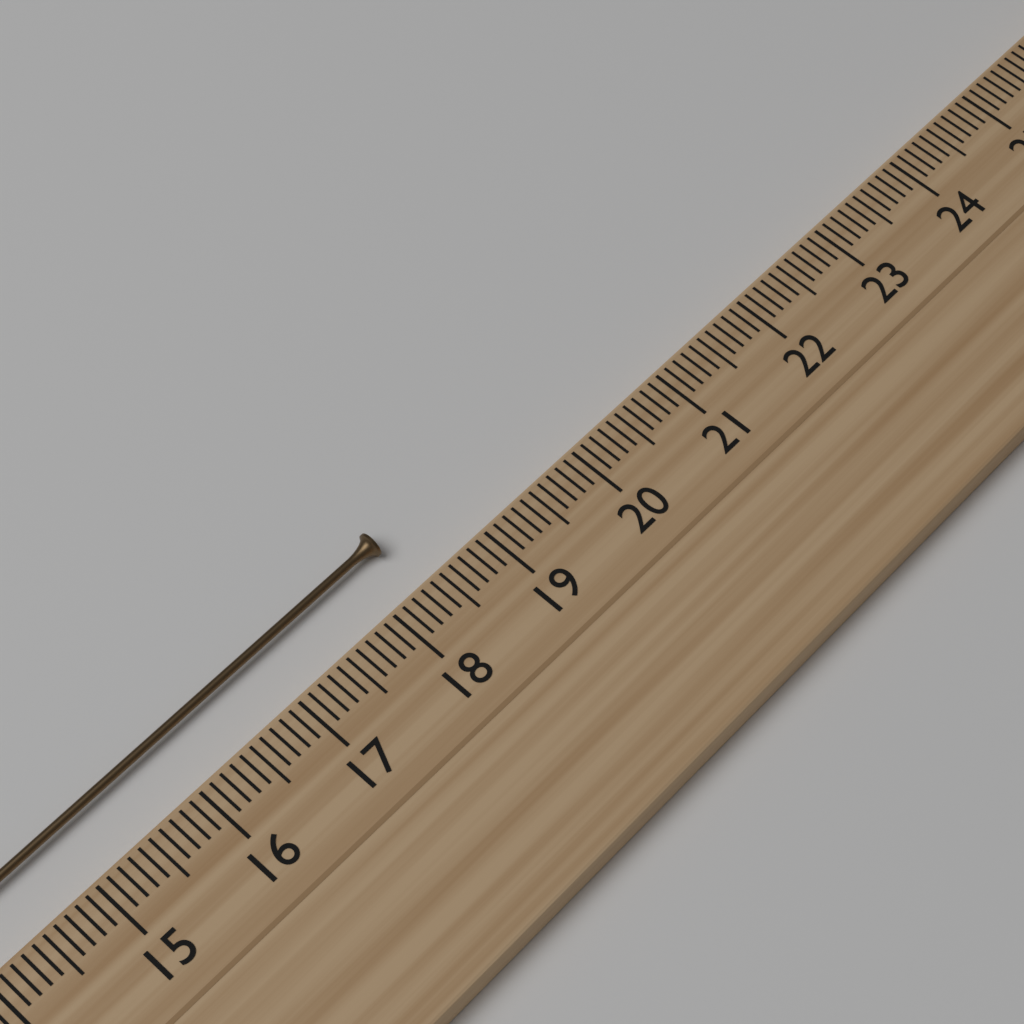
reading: 18.4 cm
